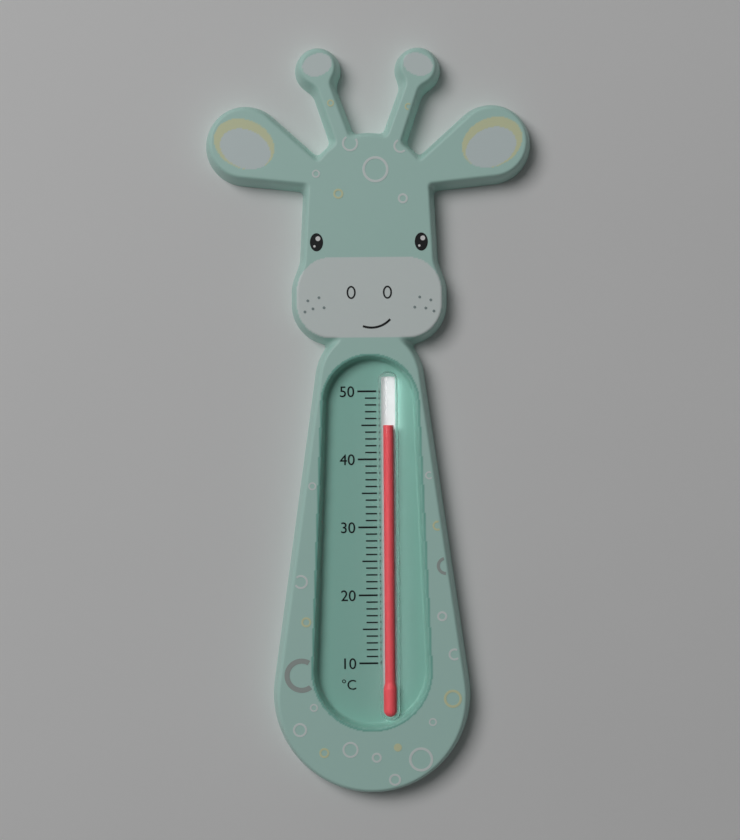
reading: 45 °C
